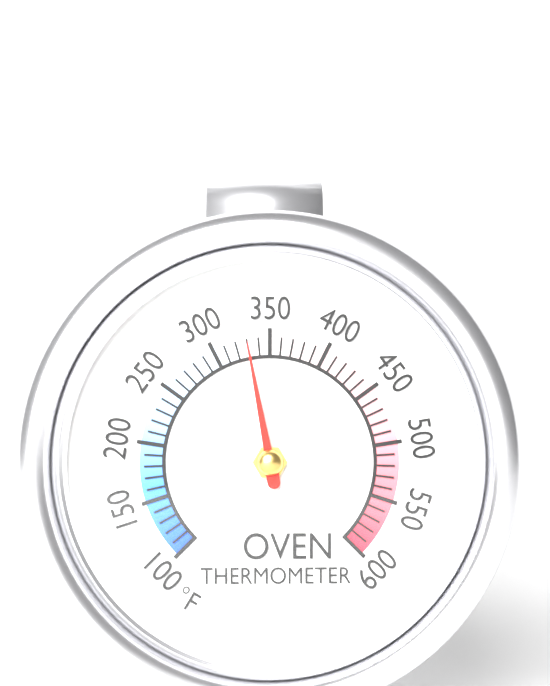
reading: 330 °F
